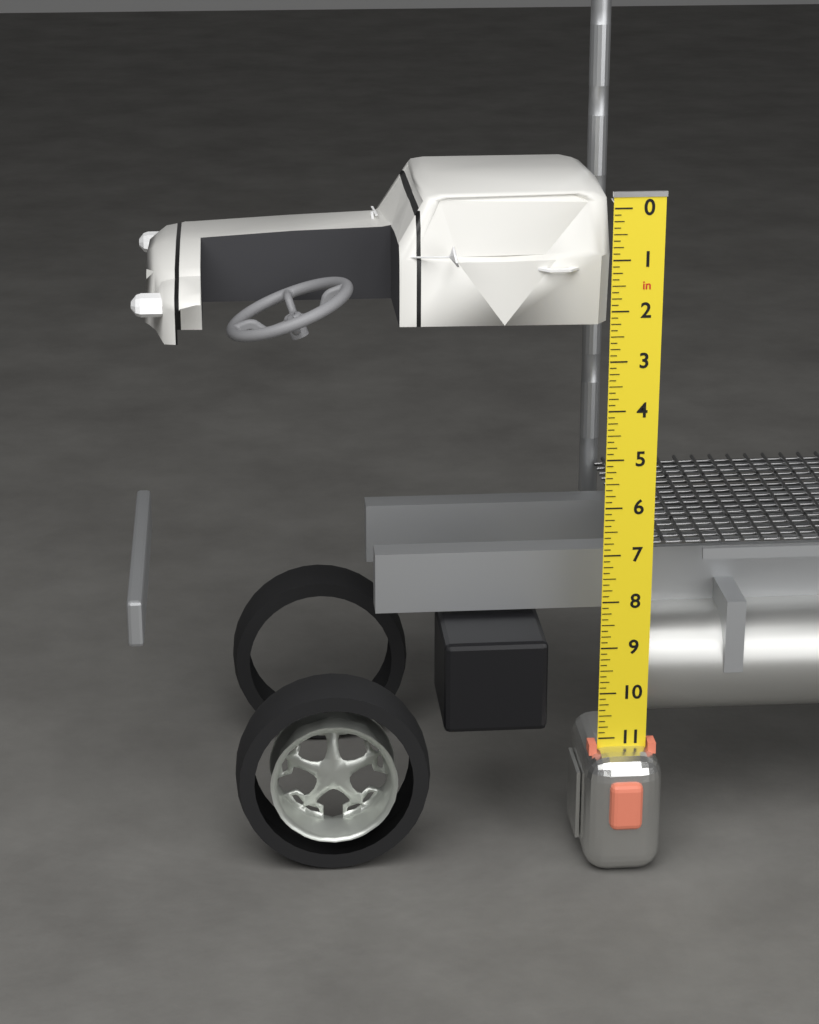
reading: 2.625 in
